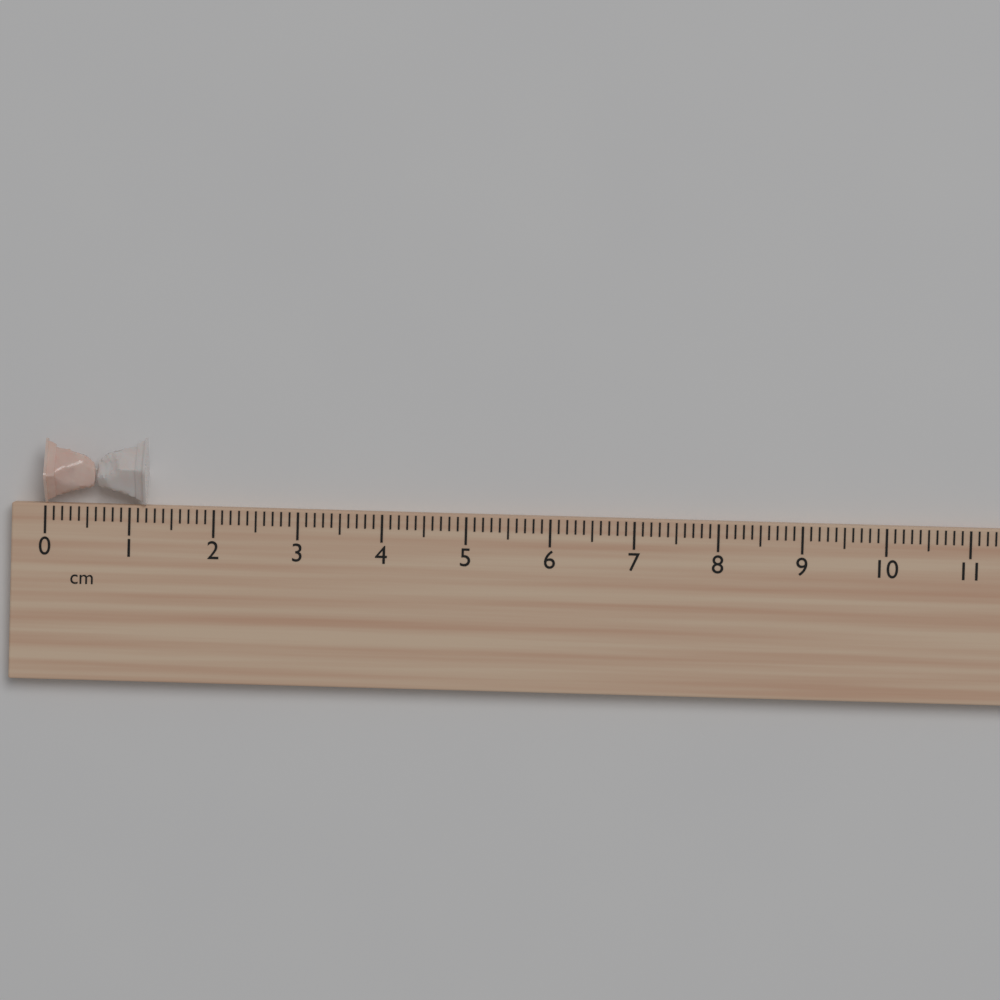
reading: 1.2 cm
